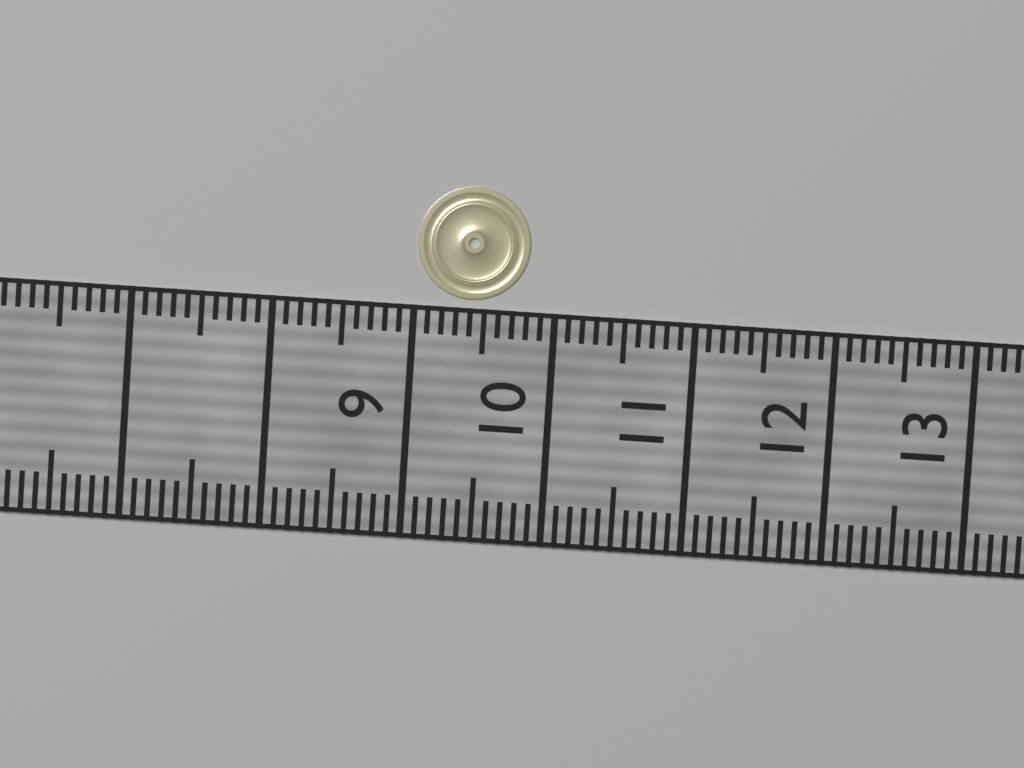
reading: 9.8 (no unit)
